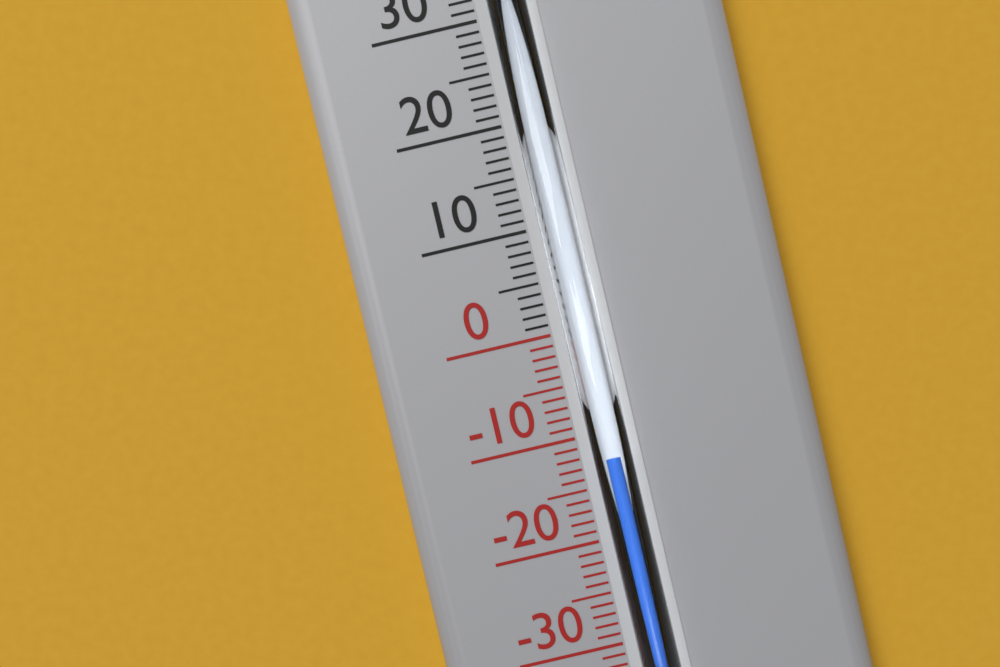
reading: -12 °C
